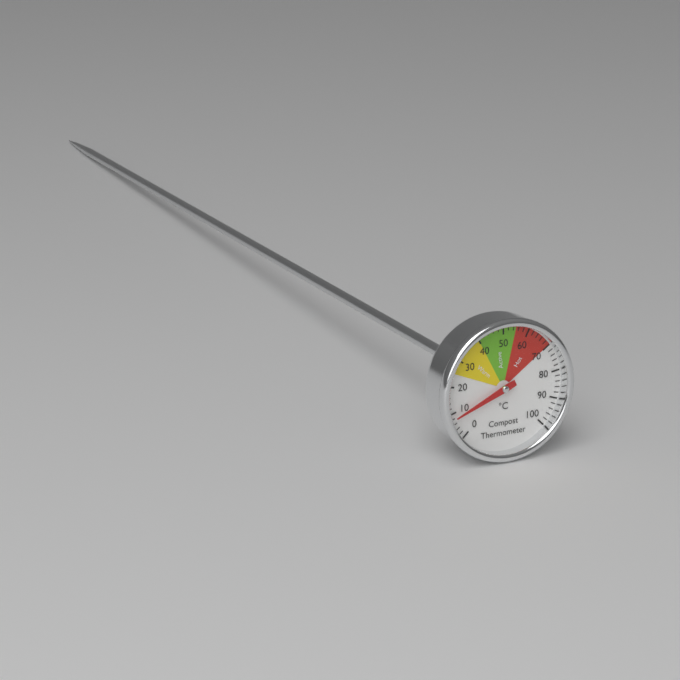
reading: 8 °C
